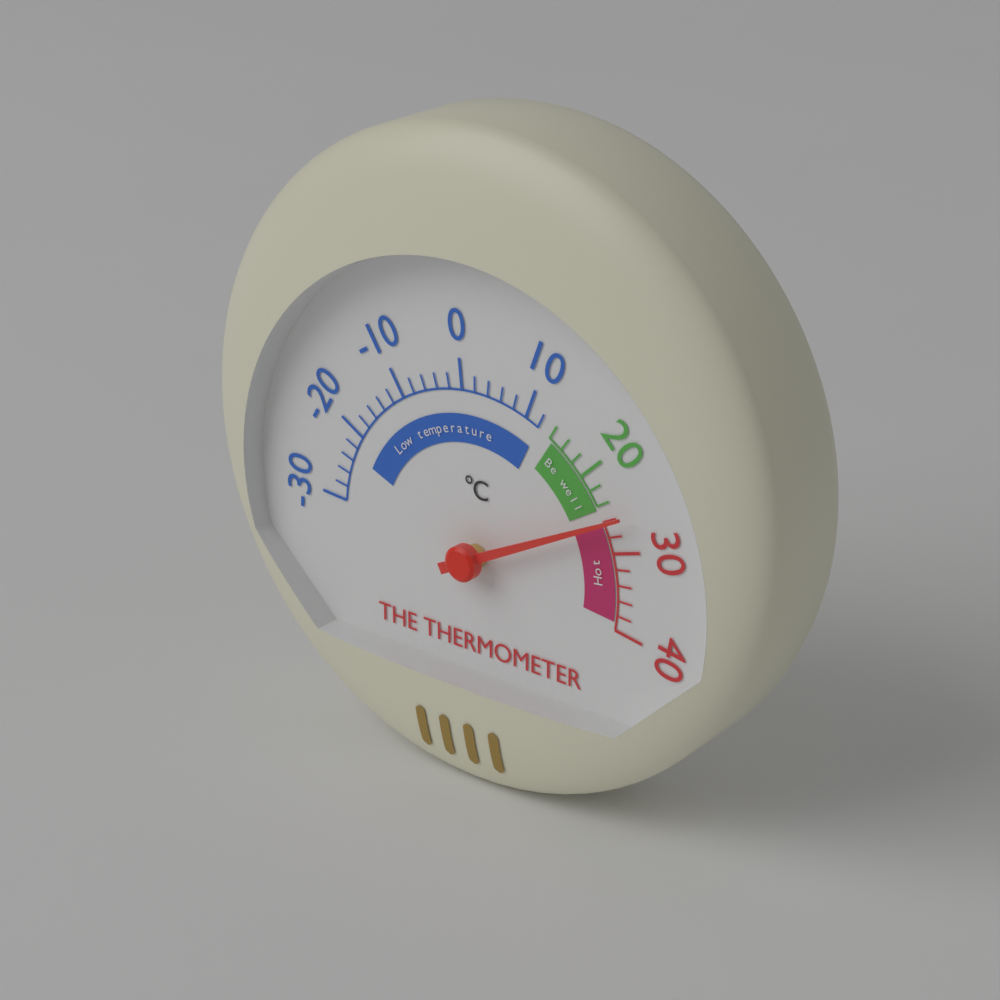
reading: 26 °C
